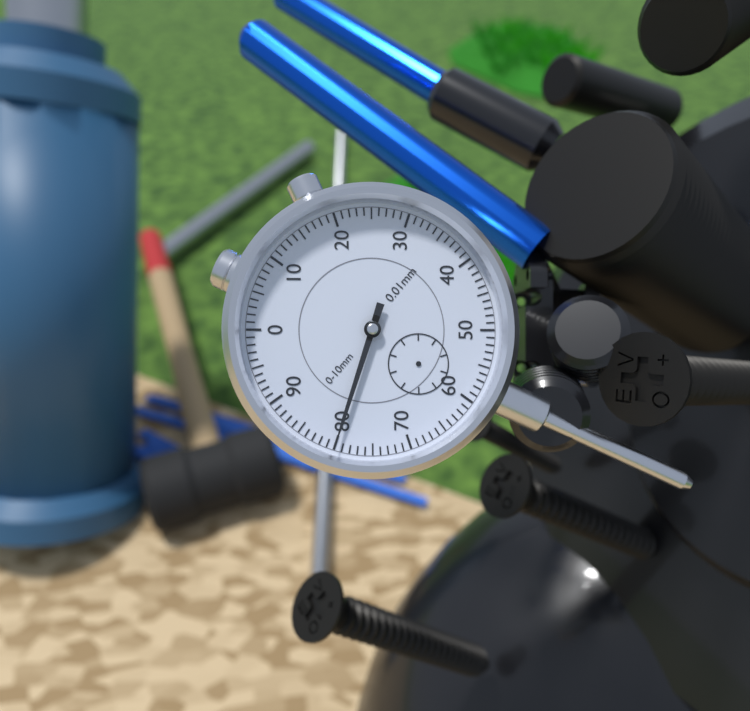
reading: 0.80 mm
